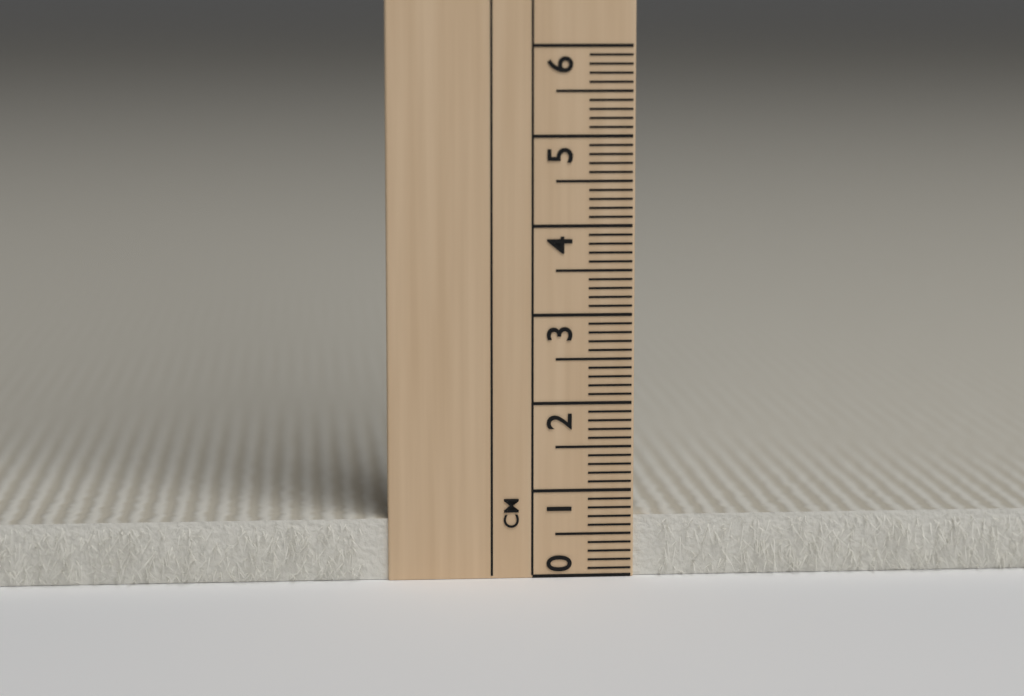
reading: 0.7 cm
